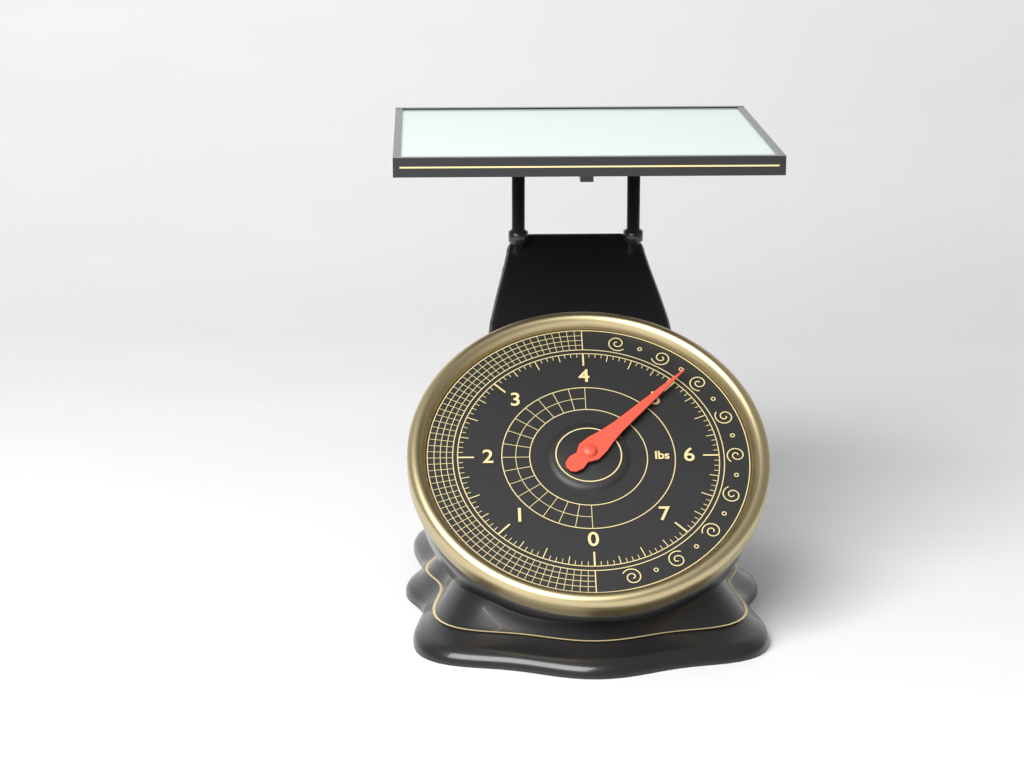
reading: 5.0000 lbs
